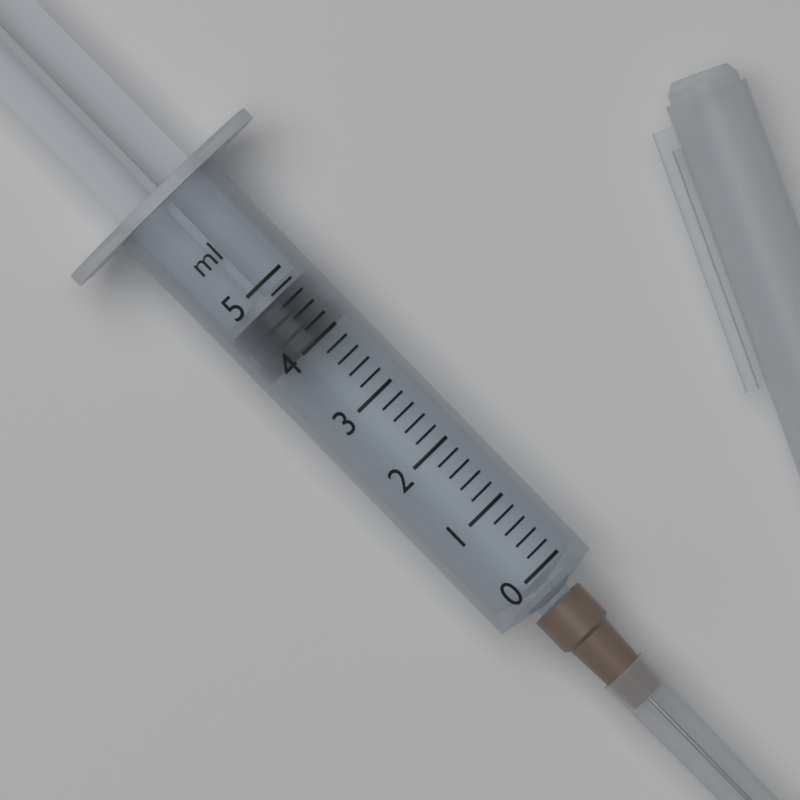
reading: 4.0 ml
